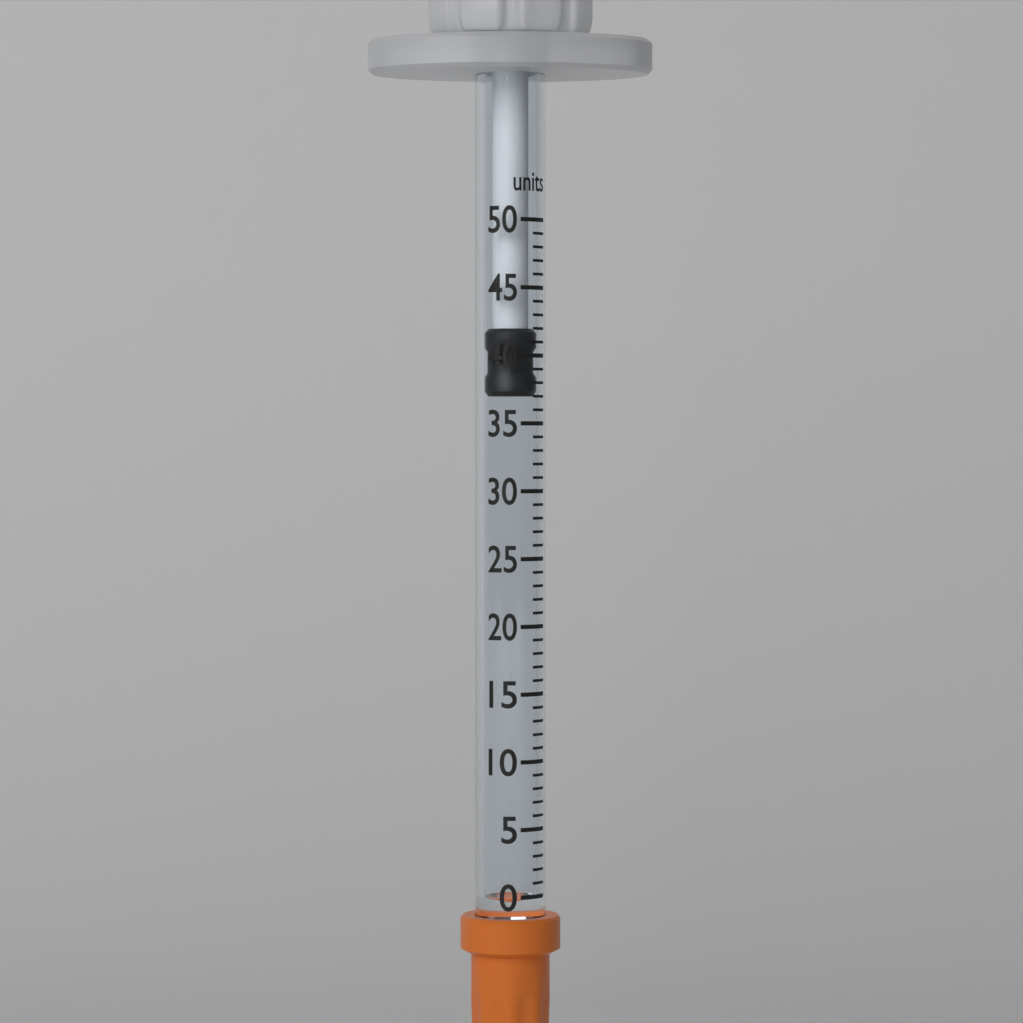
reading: 37 units
